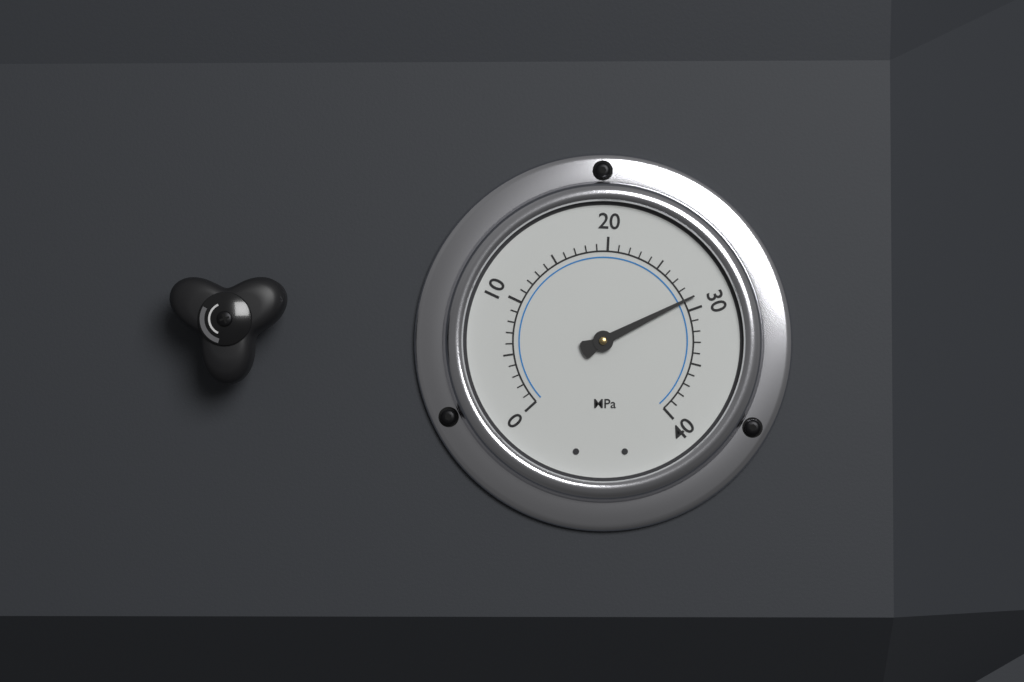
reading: 29 MPa
